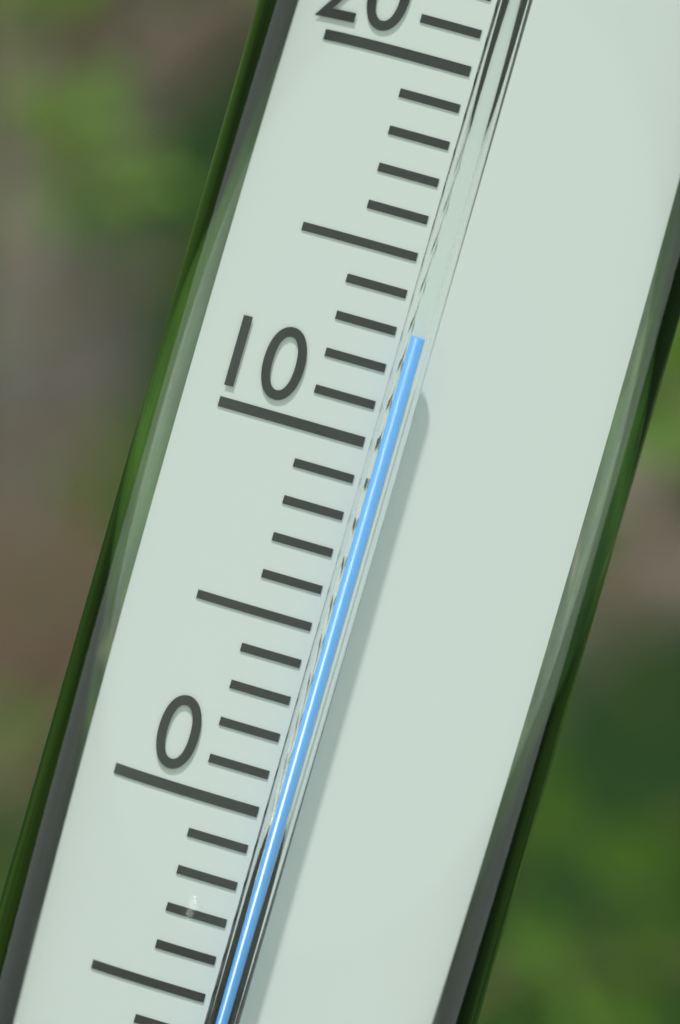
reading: 13 °C
